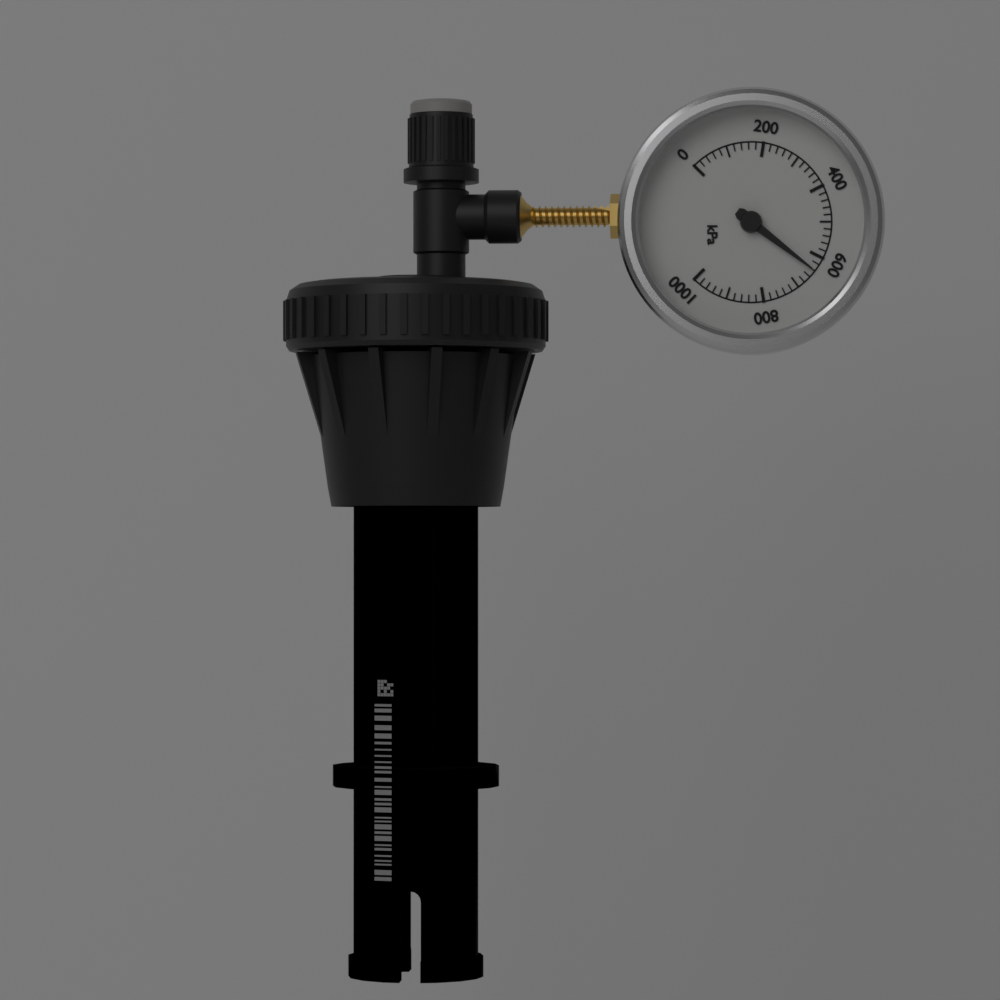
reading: 640 kPa
